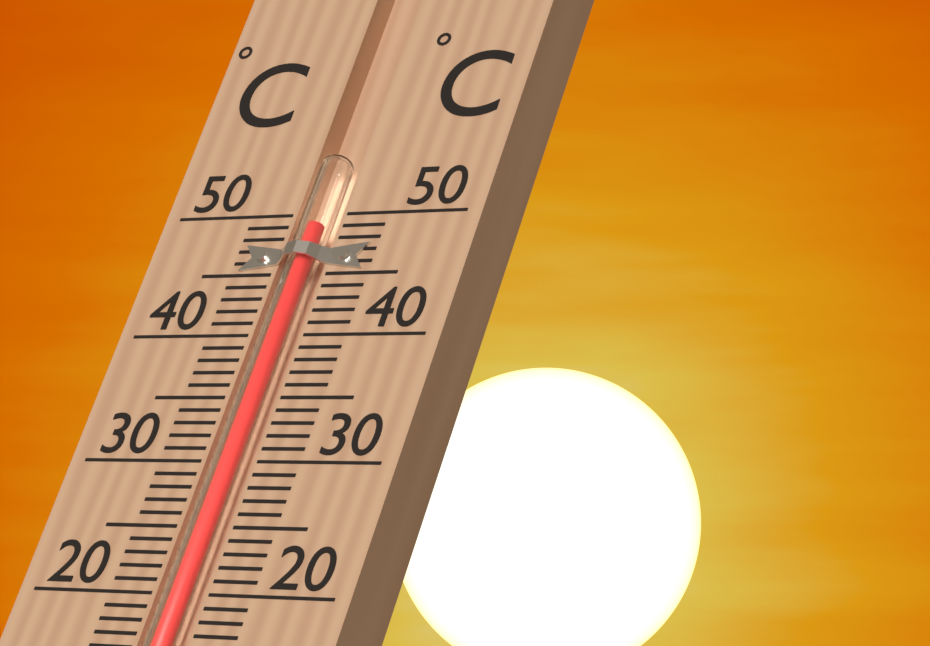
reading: 49 °C
